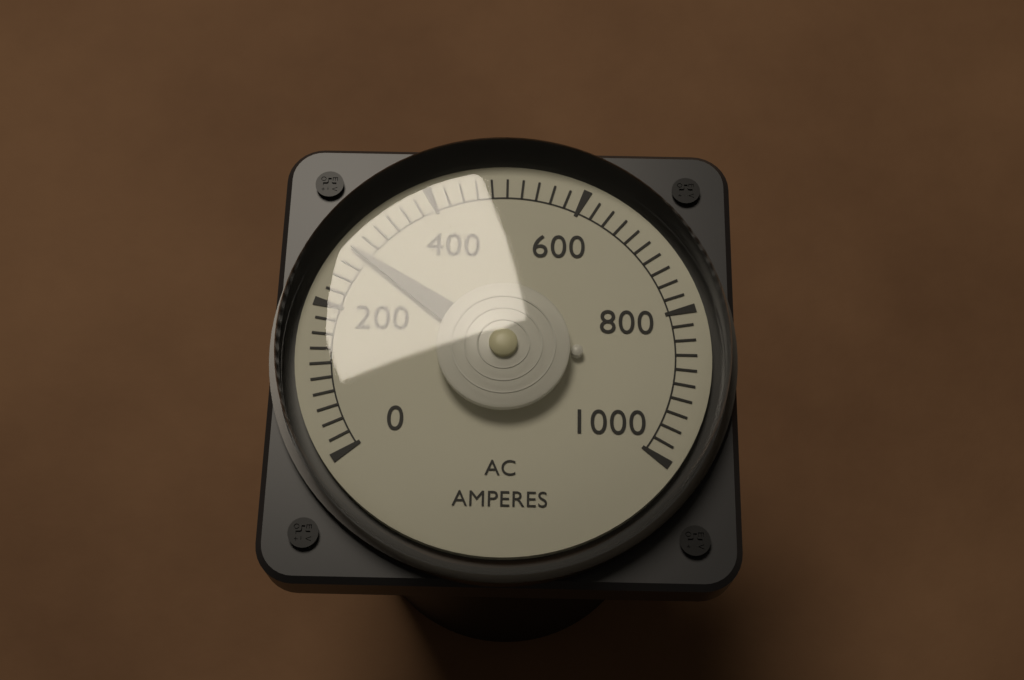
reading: 280 A
